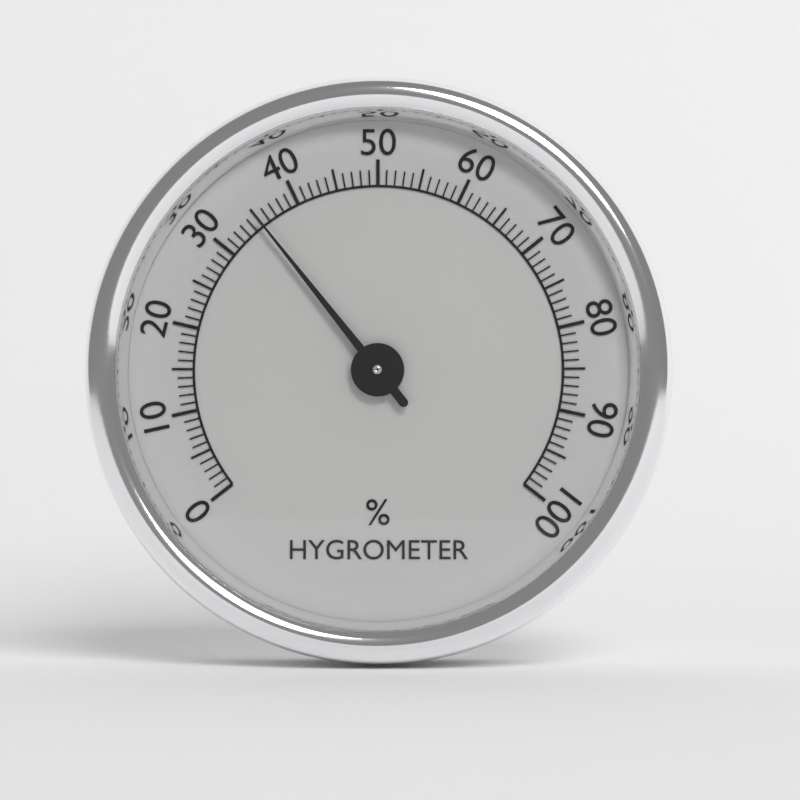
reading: 35 %
